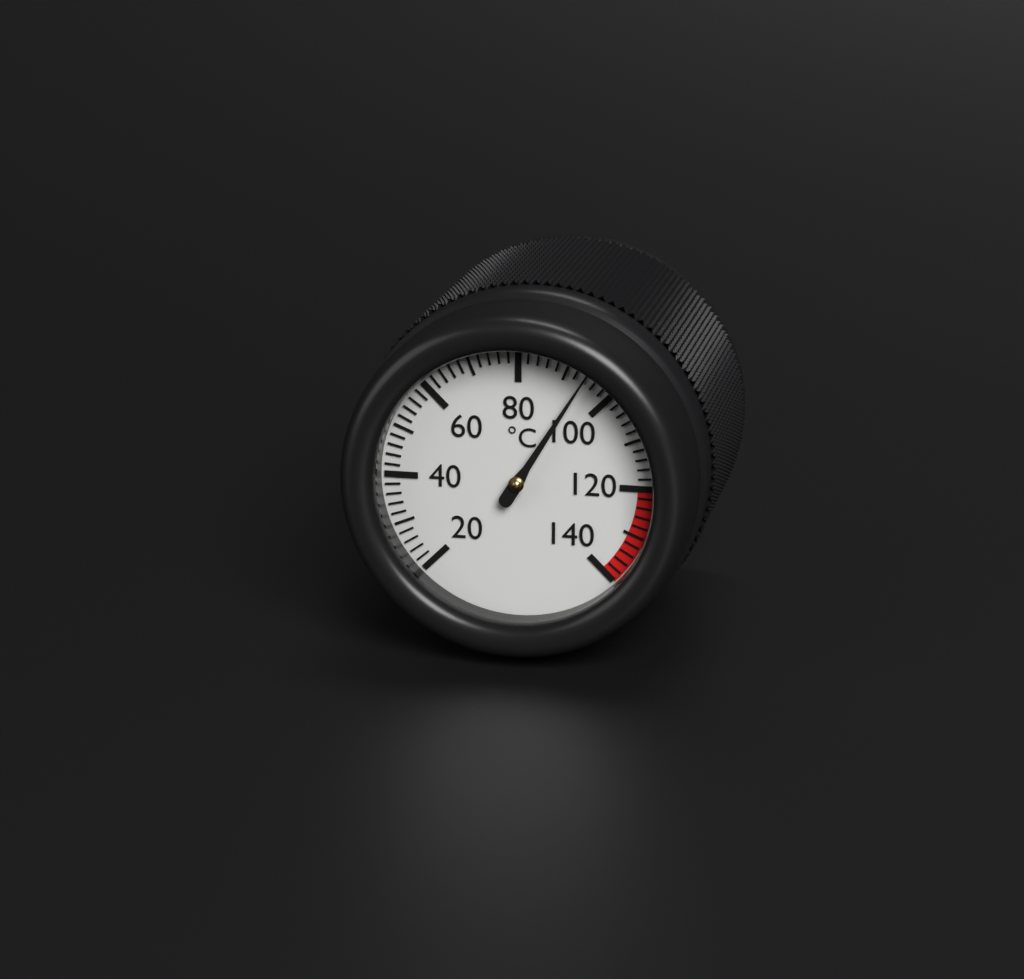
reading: 94 °C
